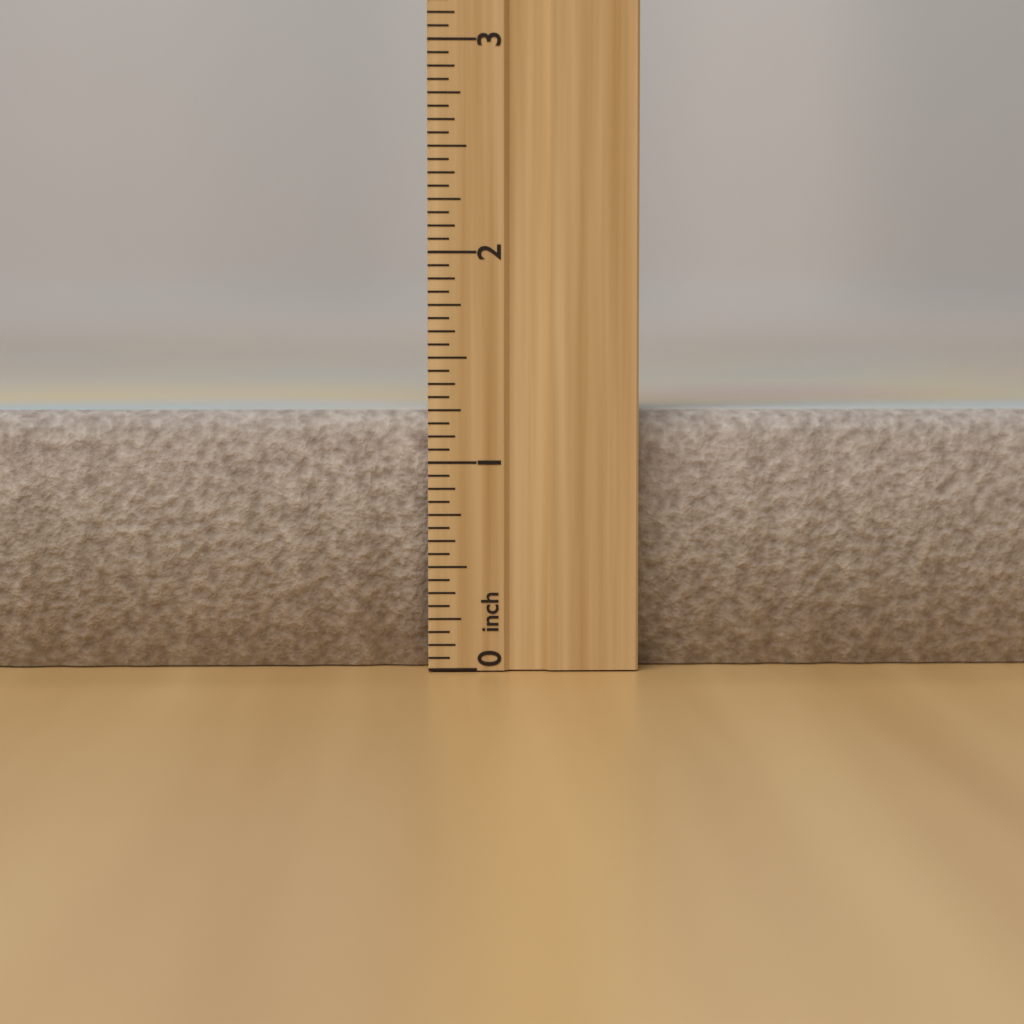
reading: 1.2500 inch
